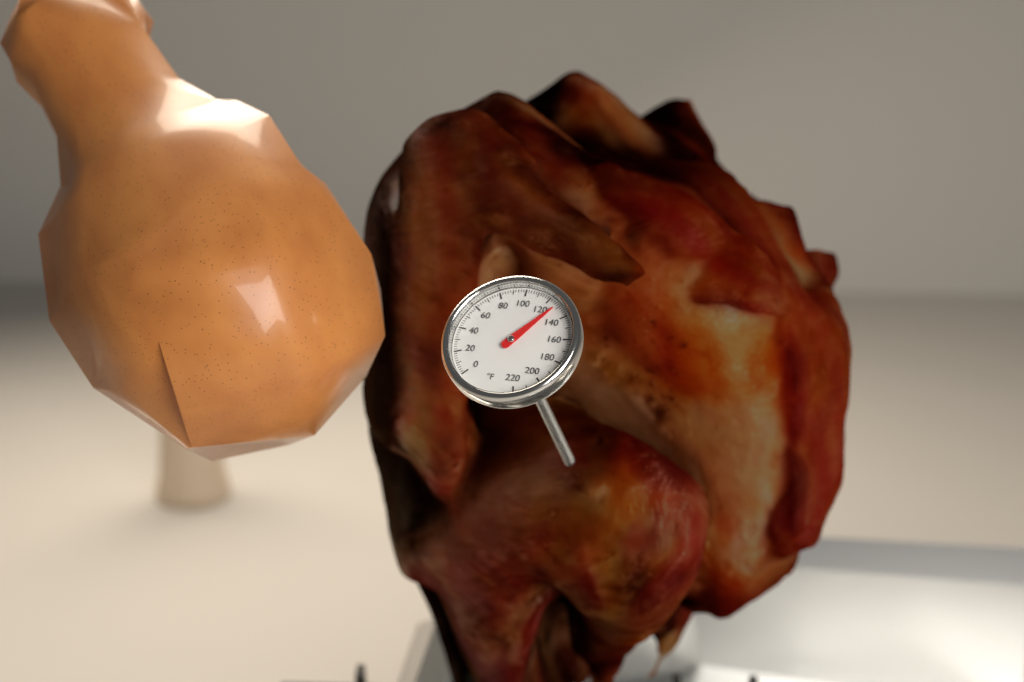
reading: 128 °F
